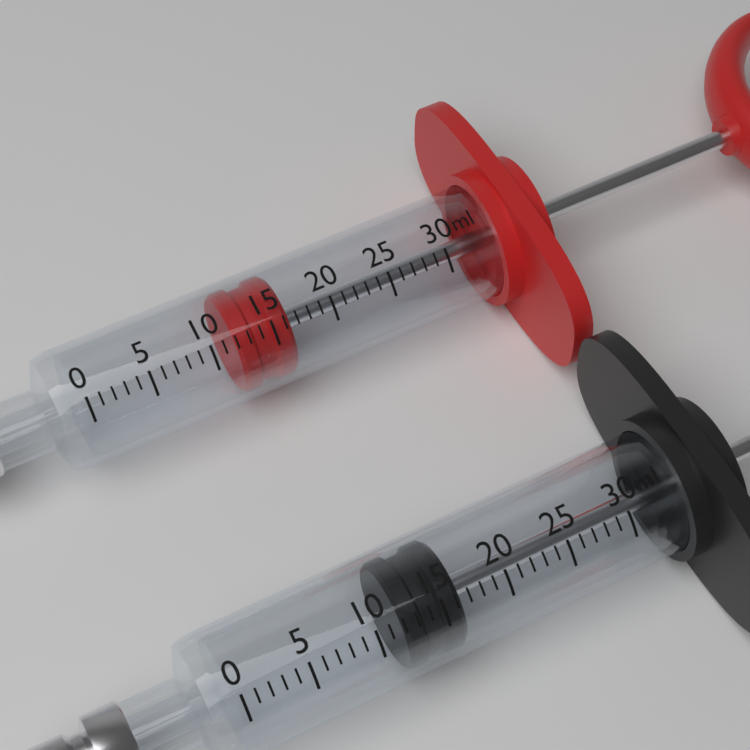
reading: 12 ml
